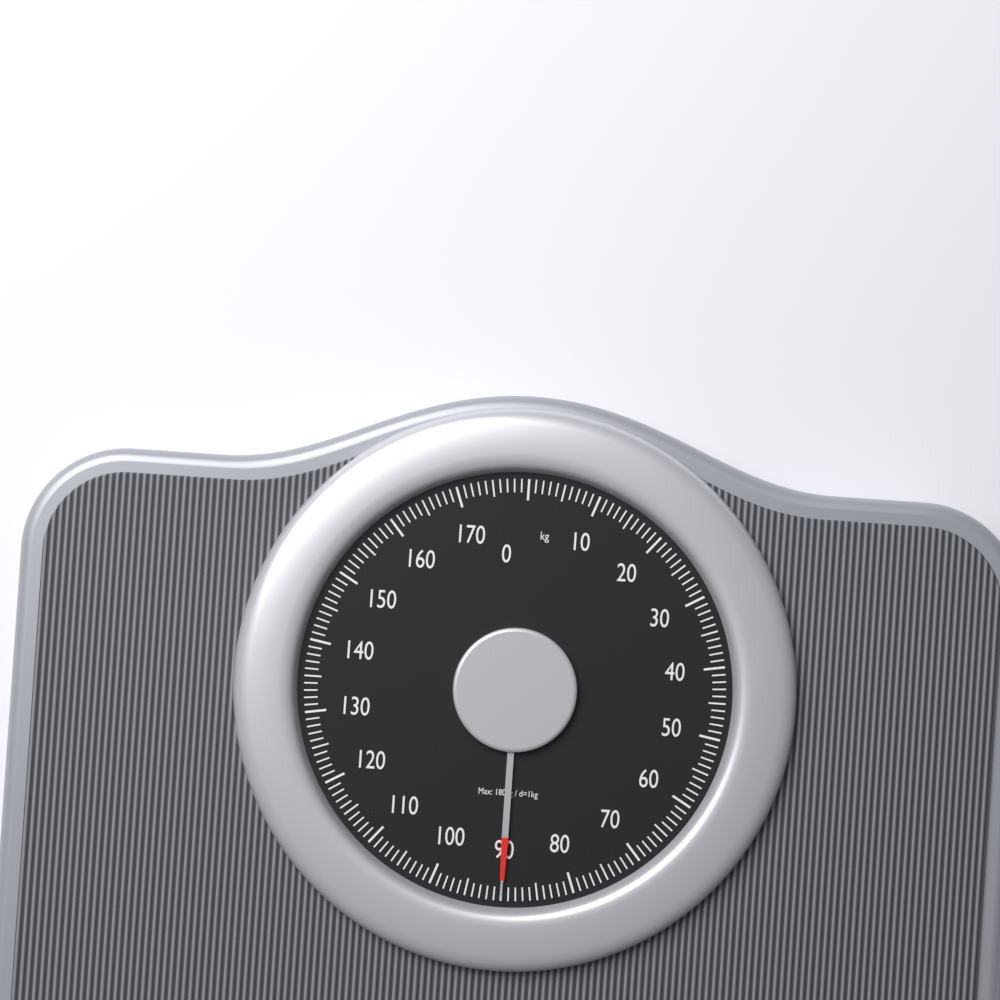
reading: 90 kg
